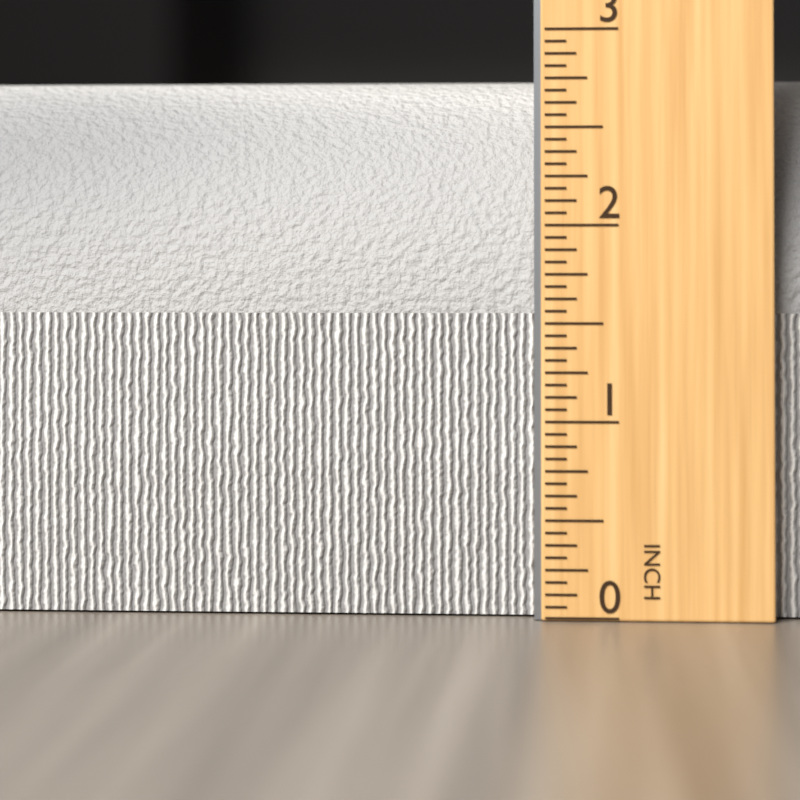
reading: 2.8125 in
